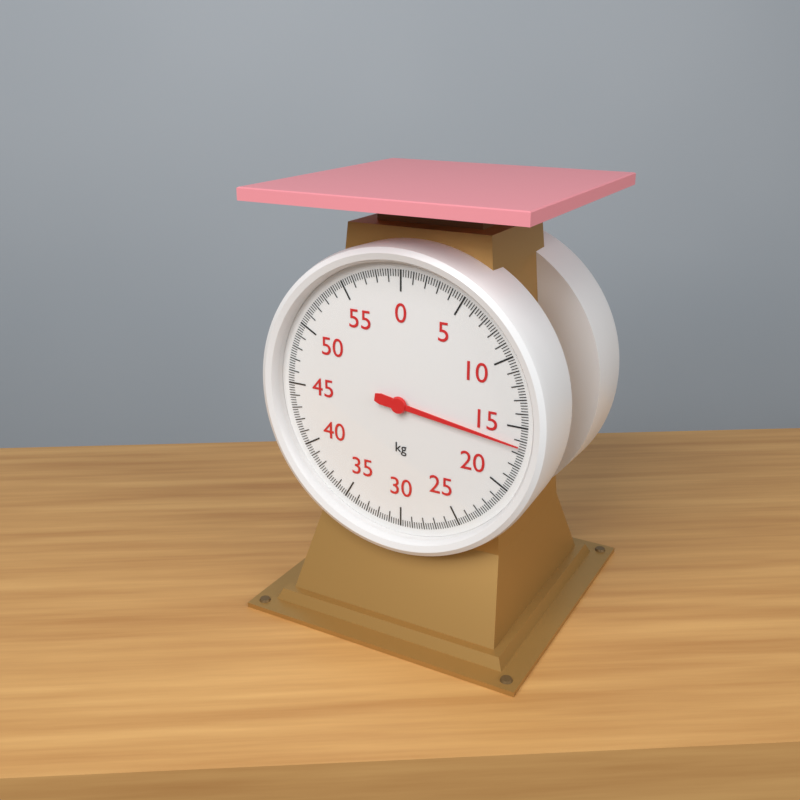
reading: 16.4 kg
